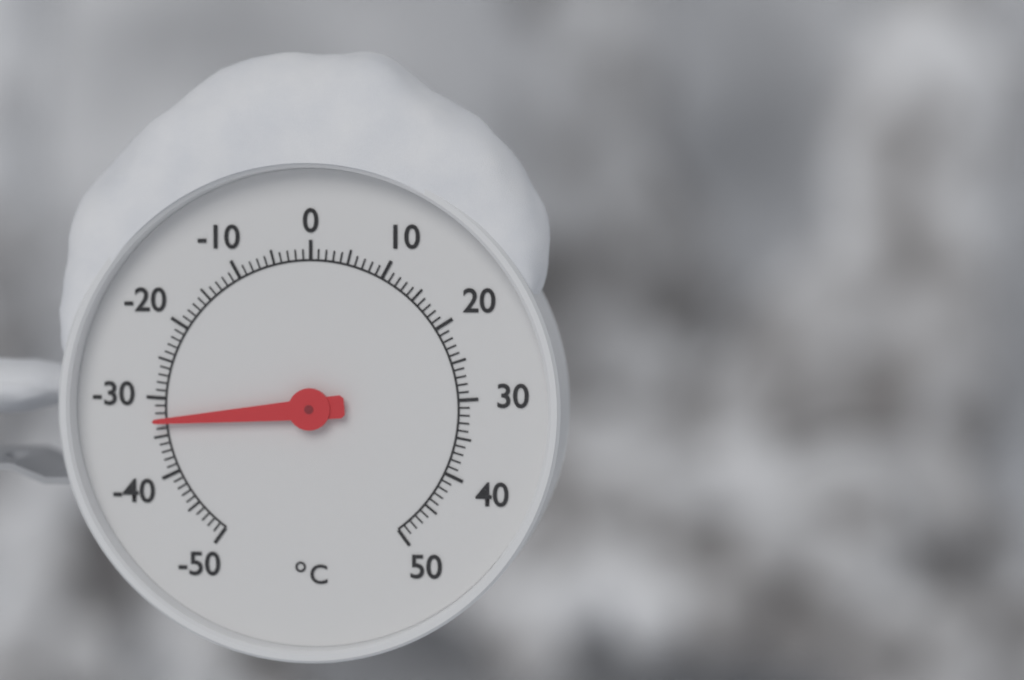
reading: -33 °C
